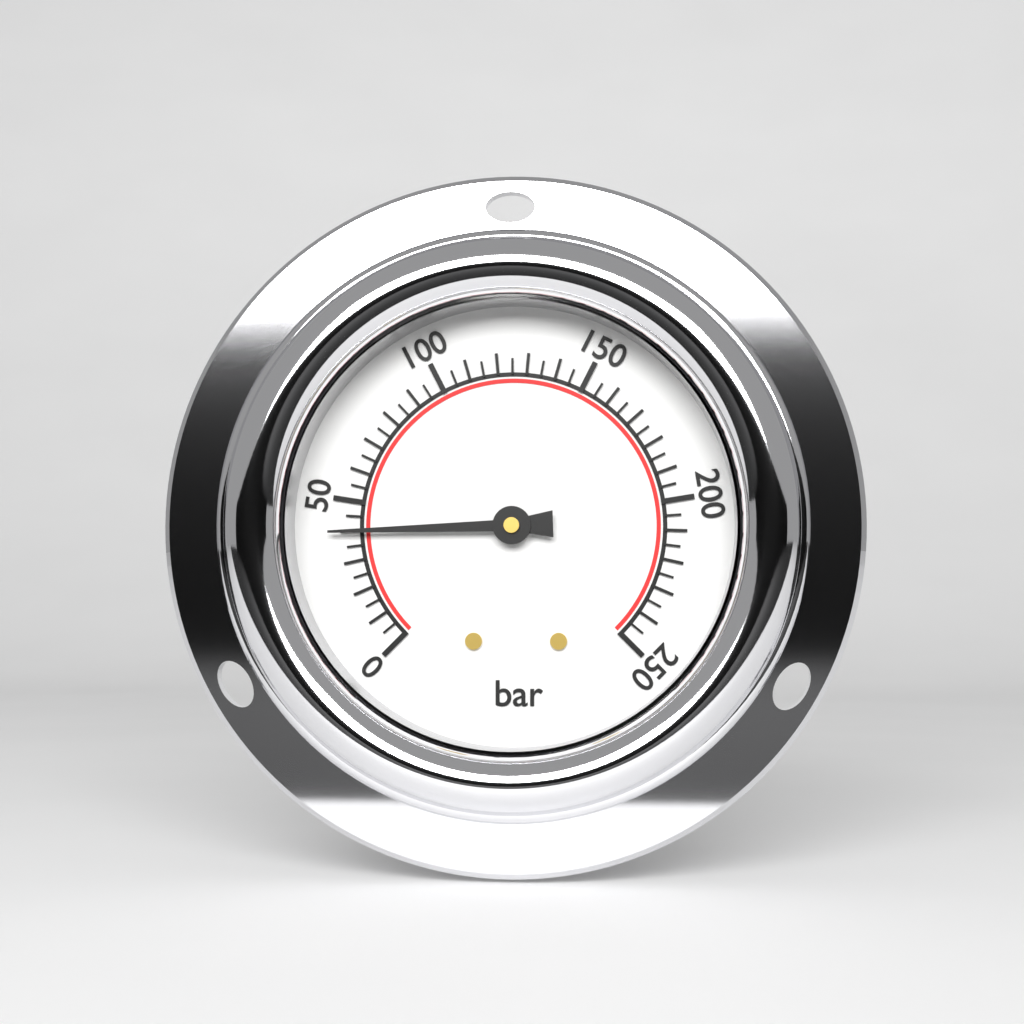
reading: 40 bar
